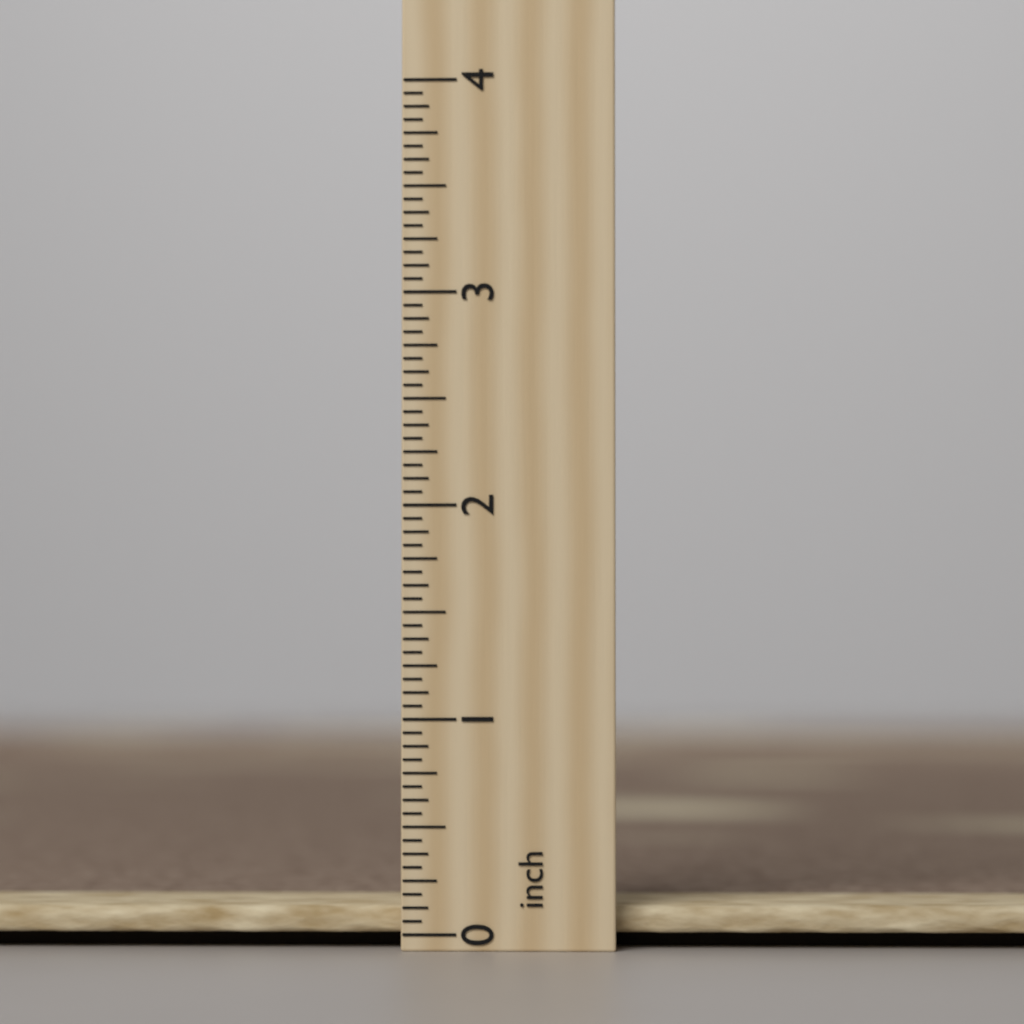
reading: 0.1250 inch
